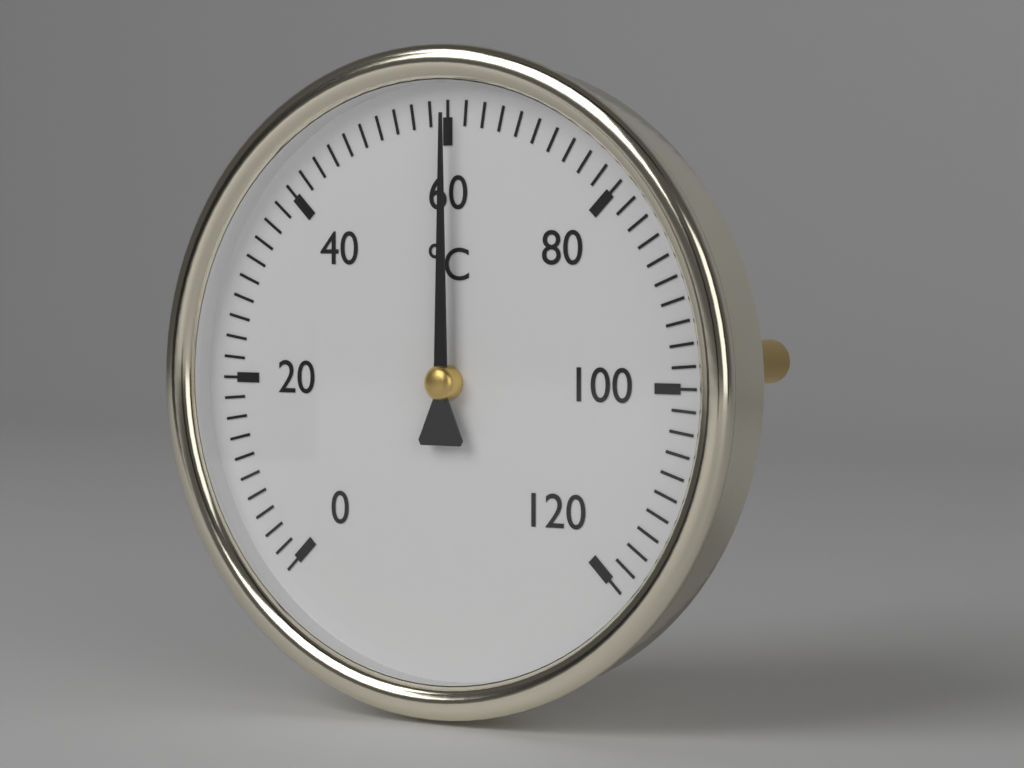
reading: 60 °C
